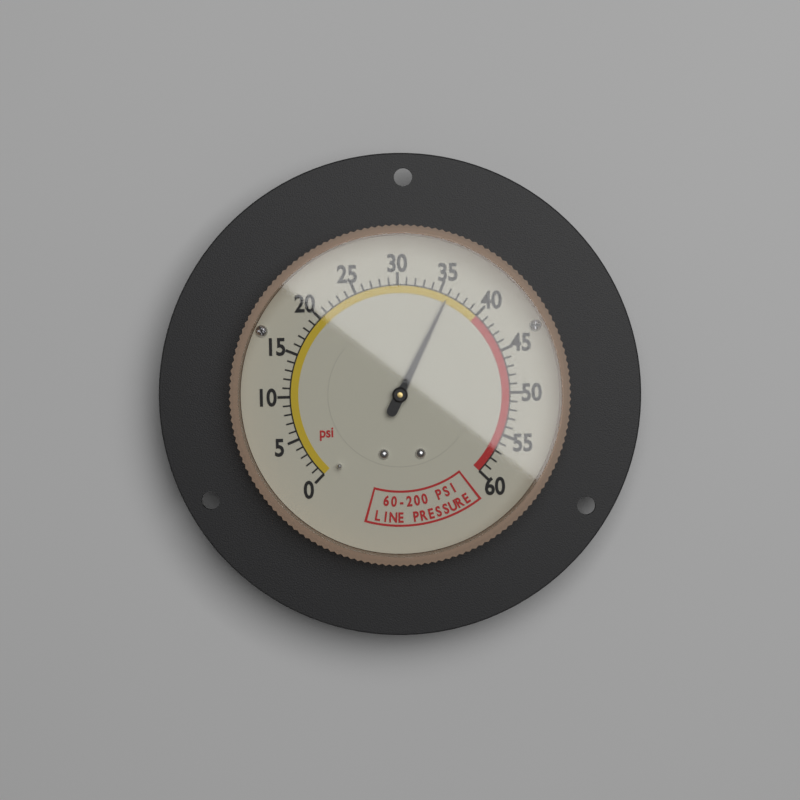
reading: 36 psi
